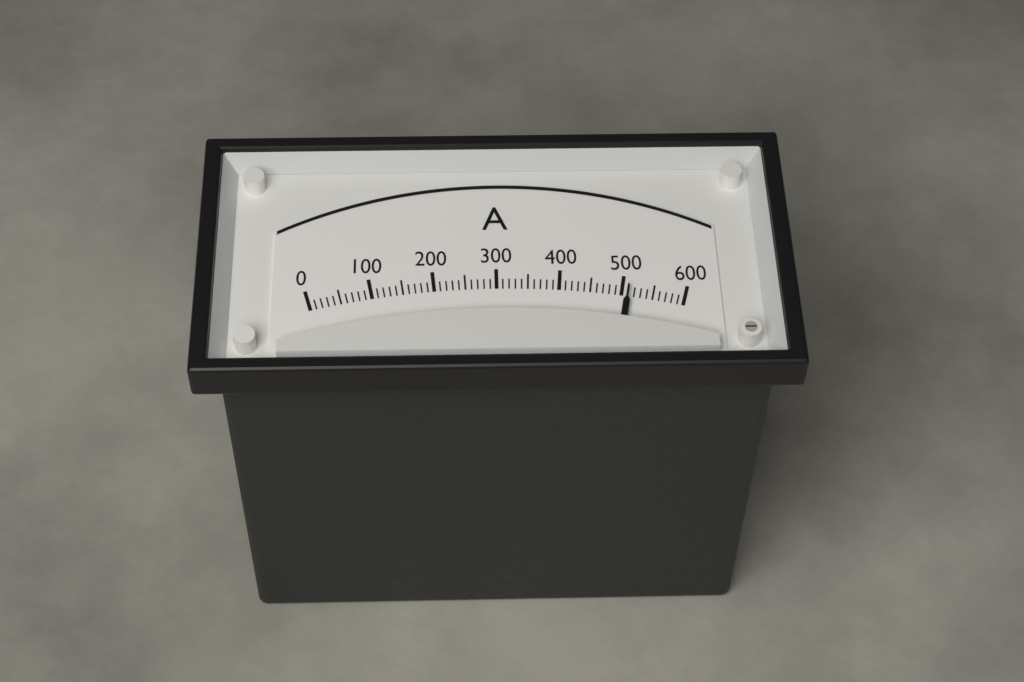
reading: 510 A
